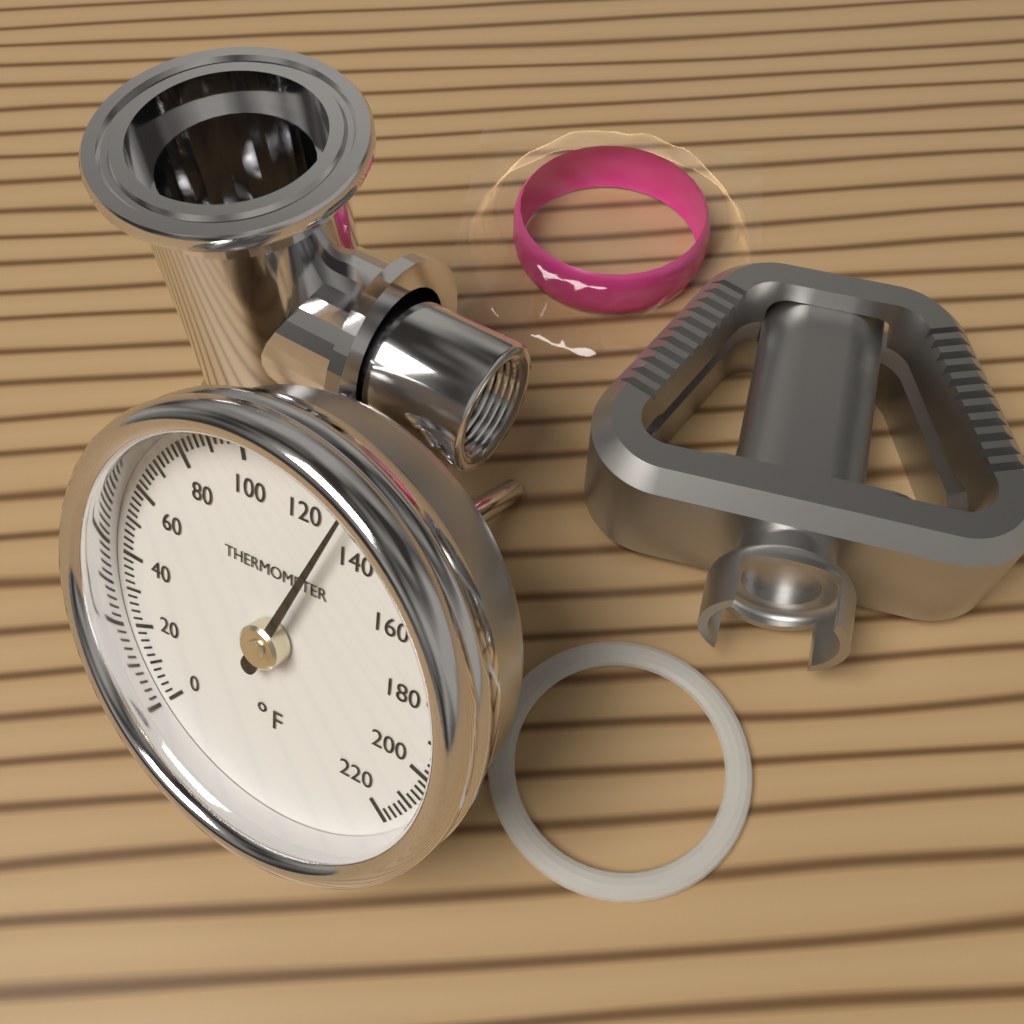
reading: 132 °F
